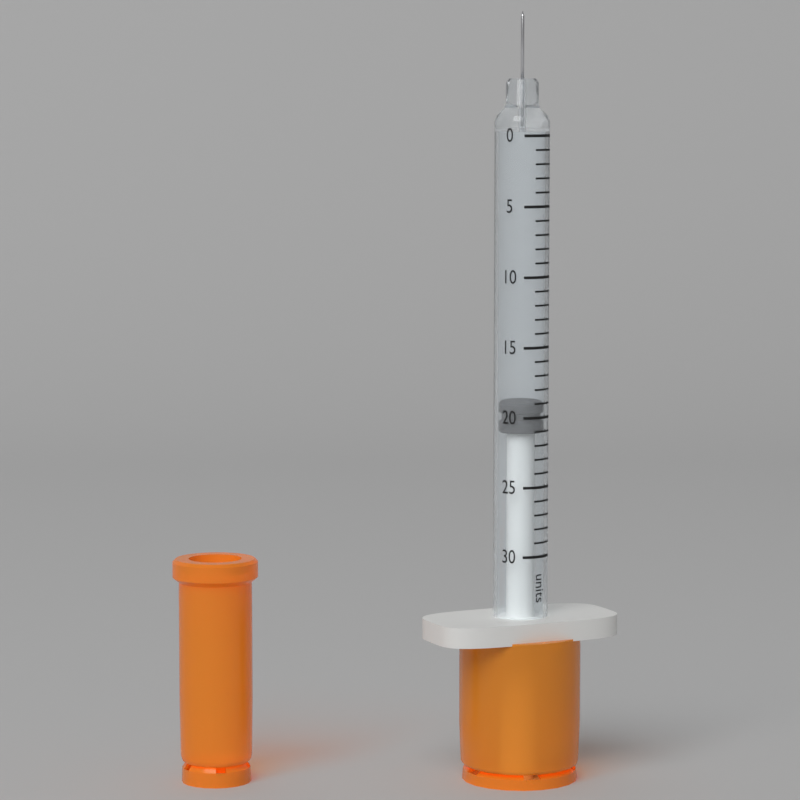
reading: 19 units
